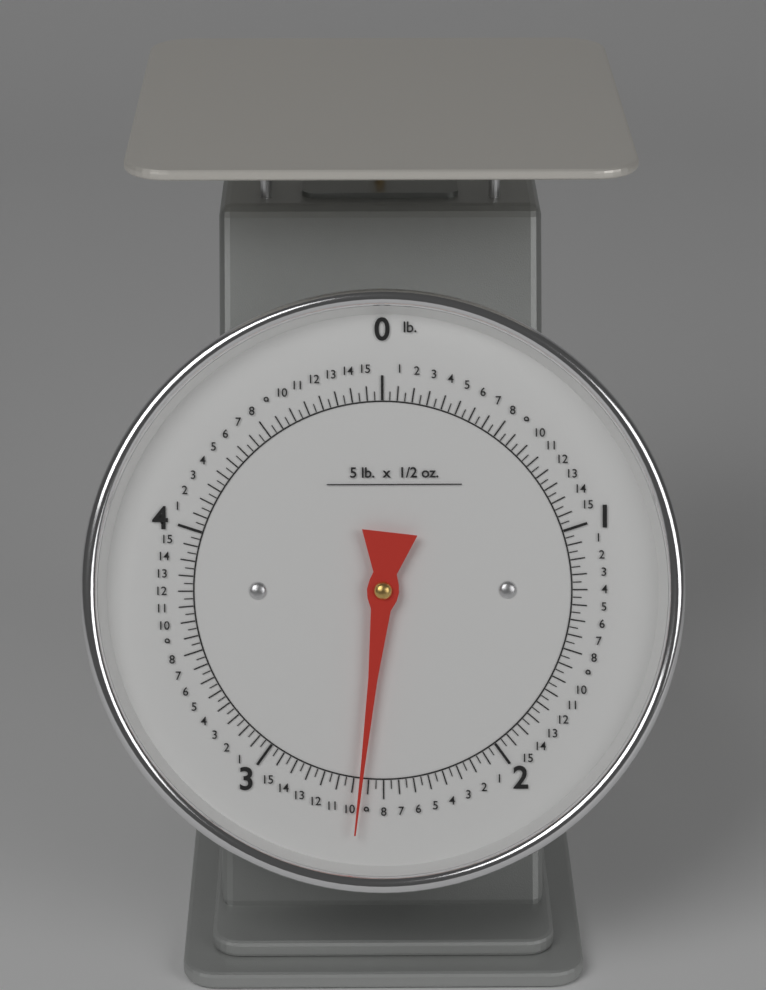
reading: 2.59375 lb
